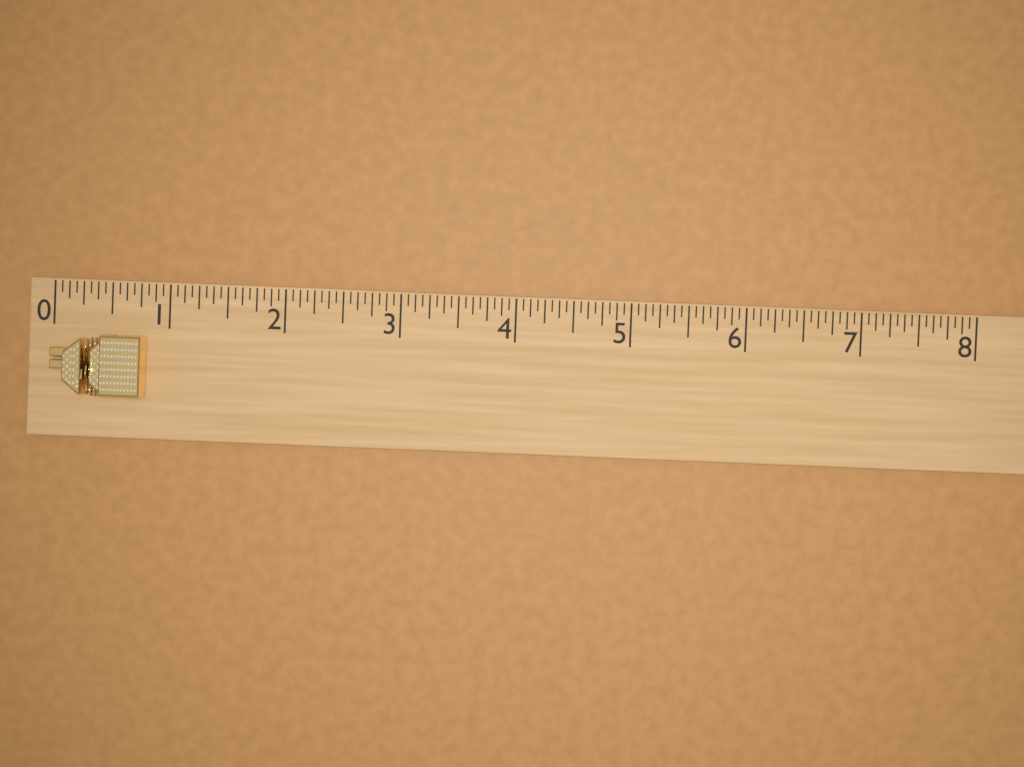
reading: 0.8125 (no unit)
